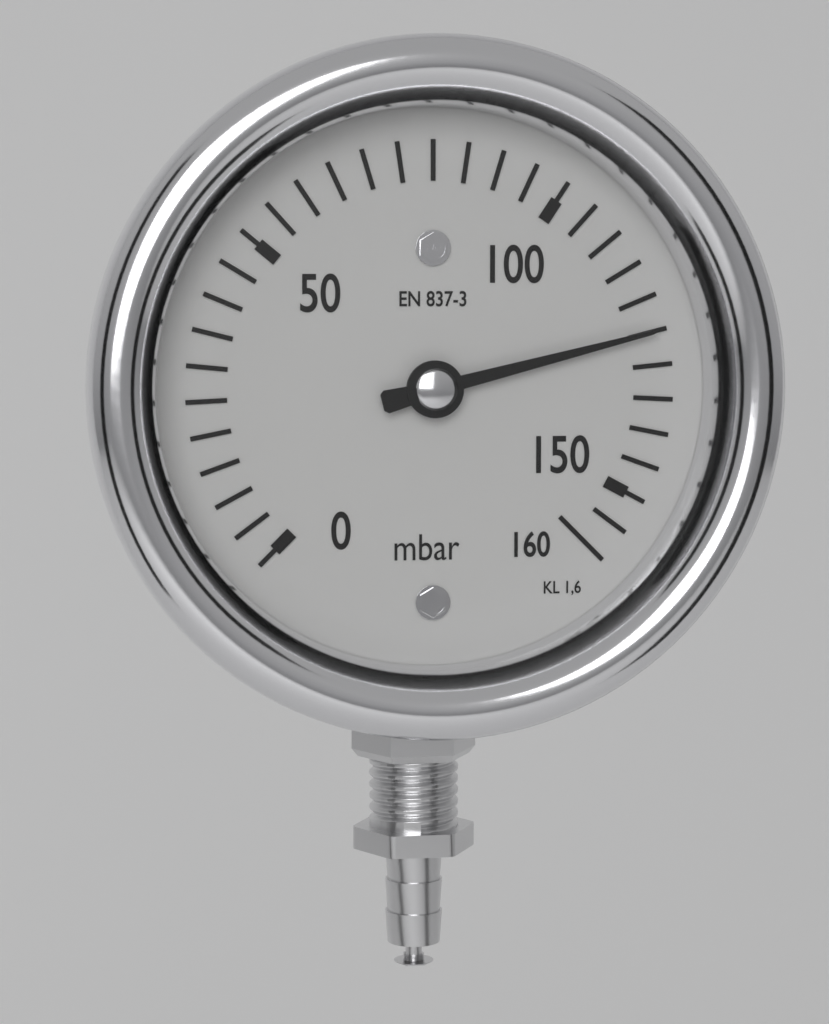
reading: 125 mbar
